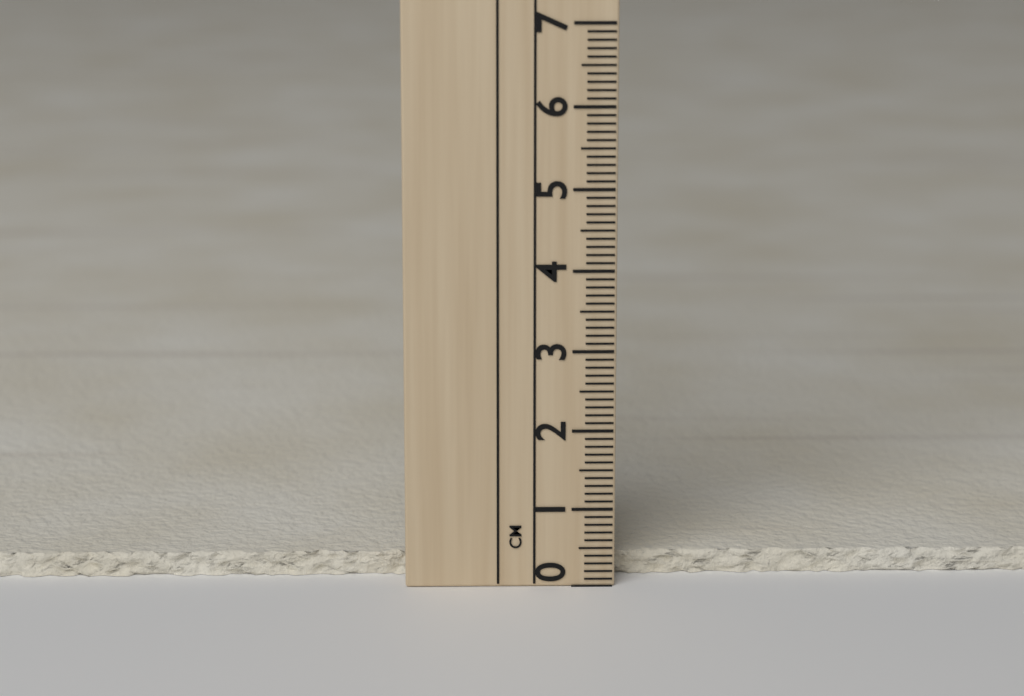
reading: 0.3 cm
